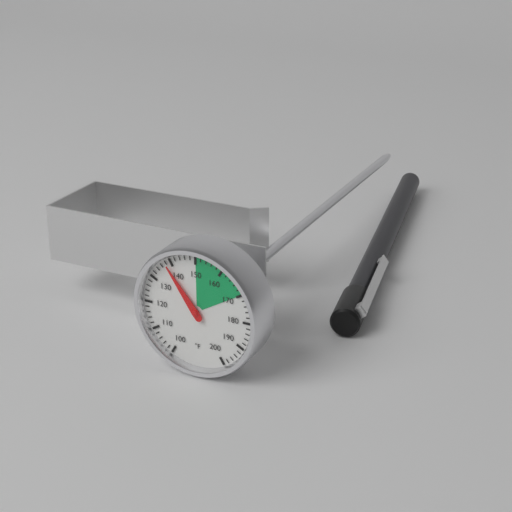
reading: 138 °F
